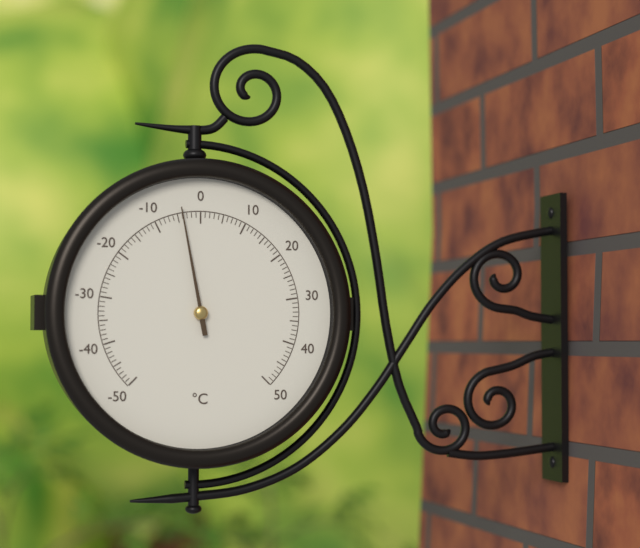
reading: -4 °C
